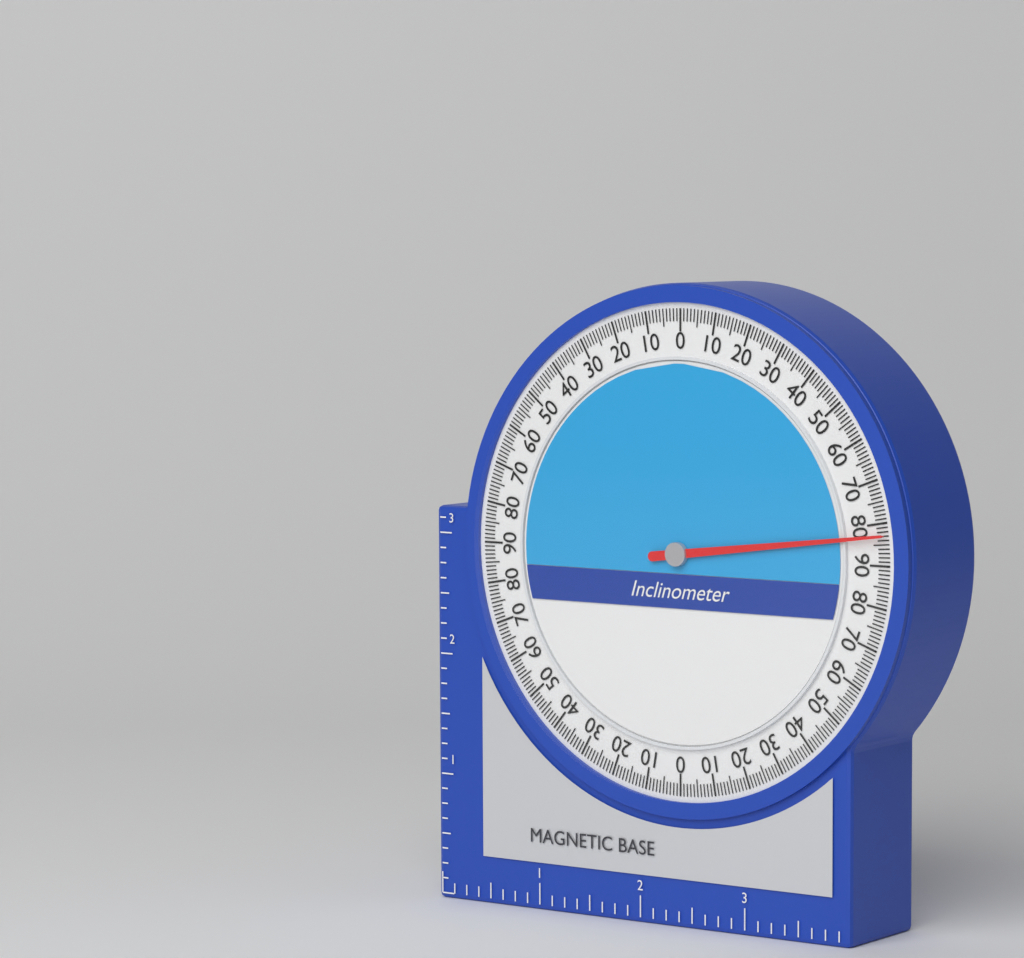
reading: 83 (no unit)
